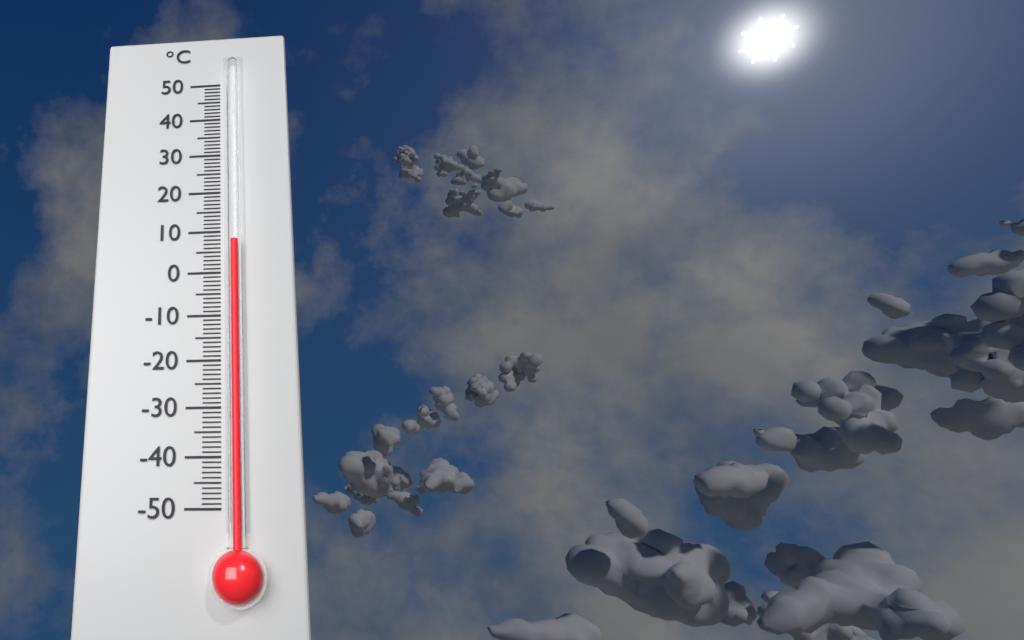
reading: 7 °C
